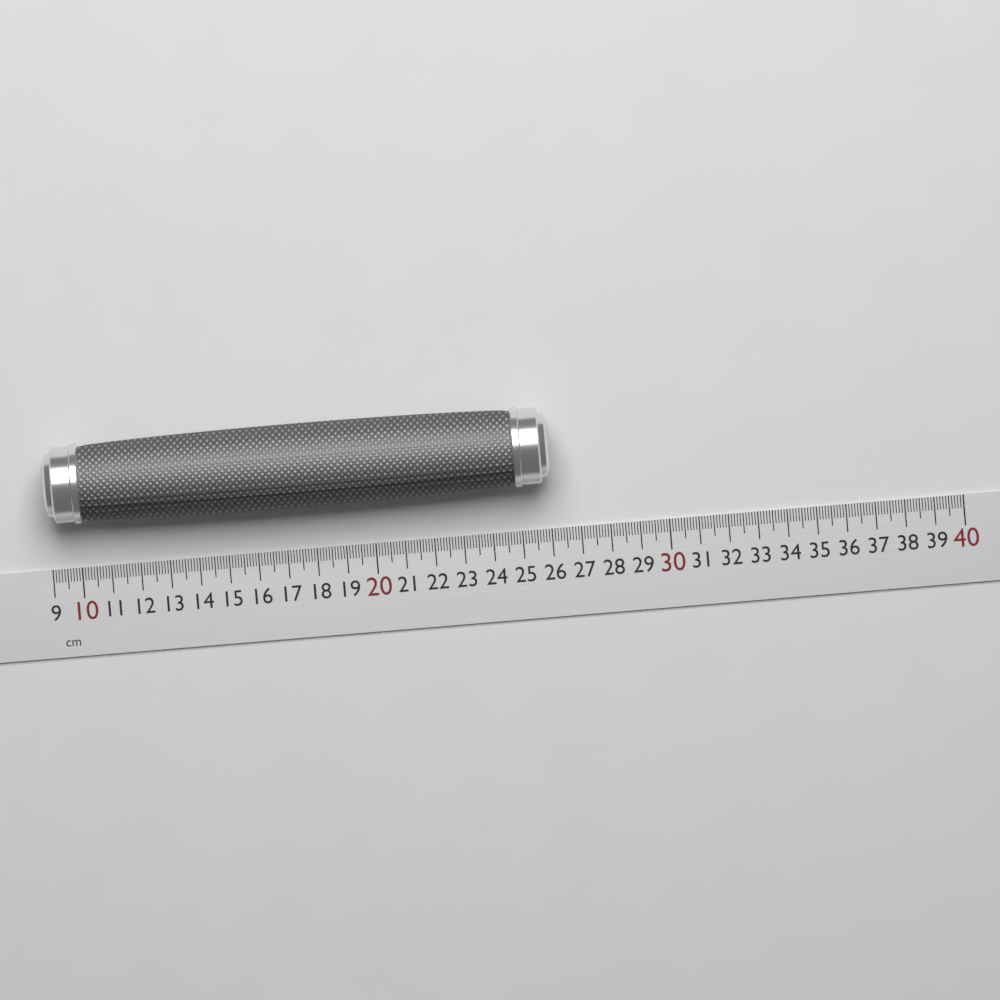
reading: 26.1 cm
